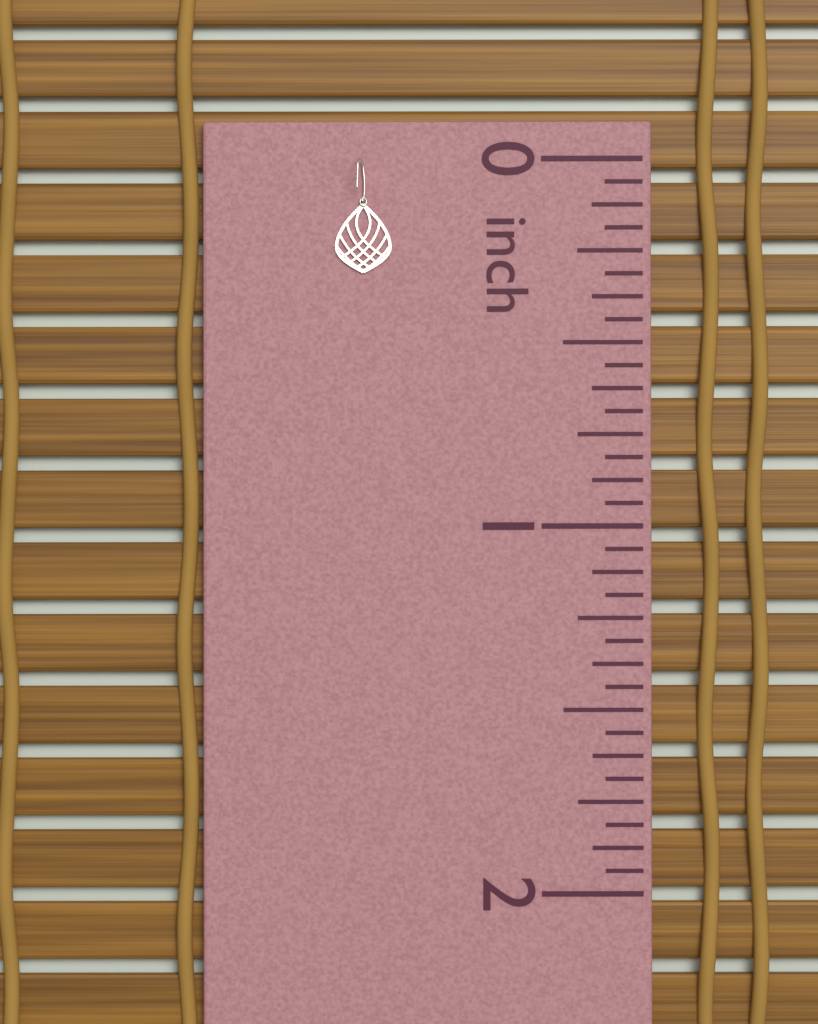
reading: 0.3125 inch
